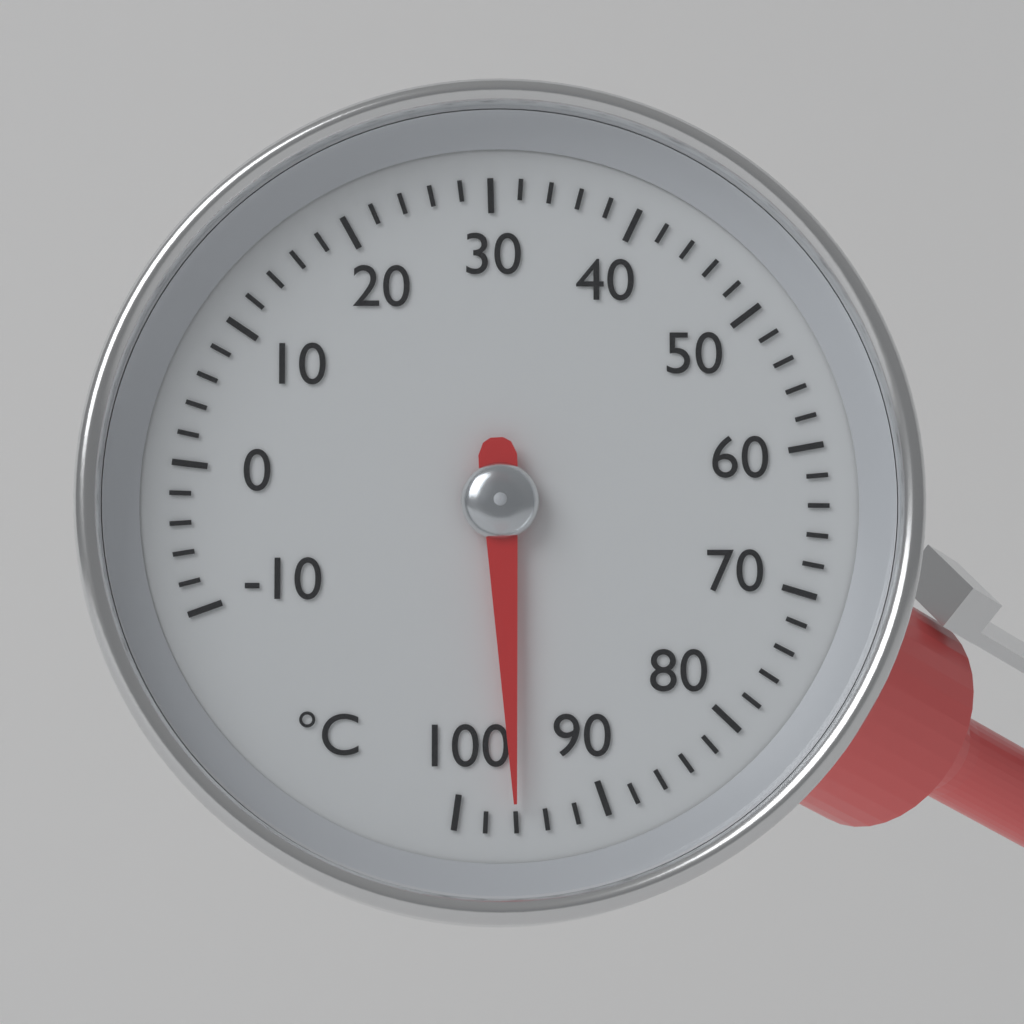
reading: 96 °C
